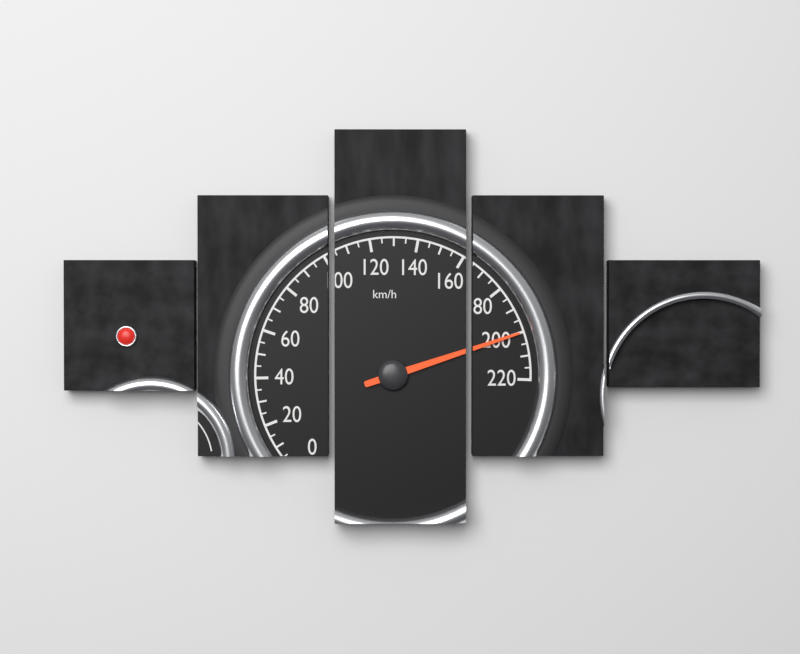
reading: 200 km/h
